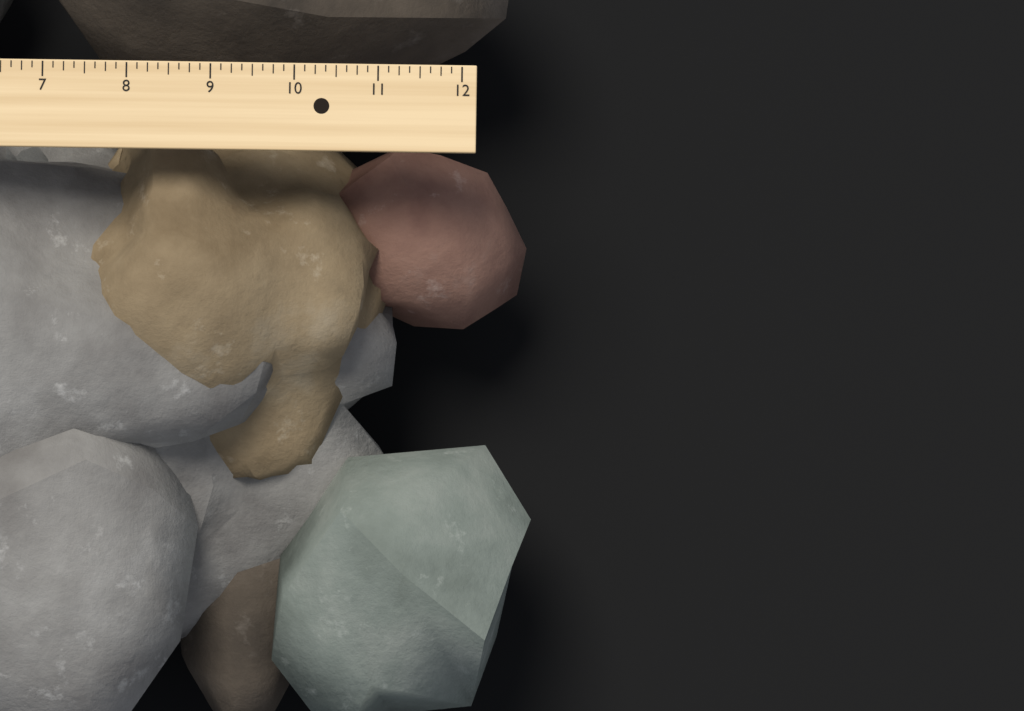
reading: 11.250 in
